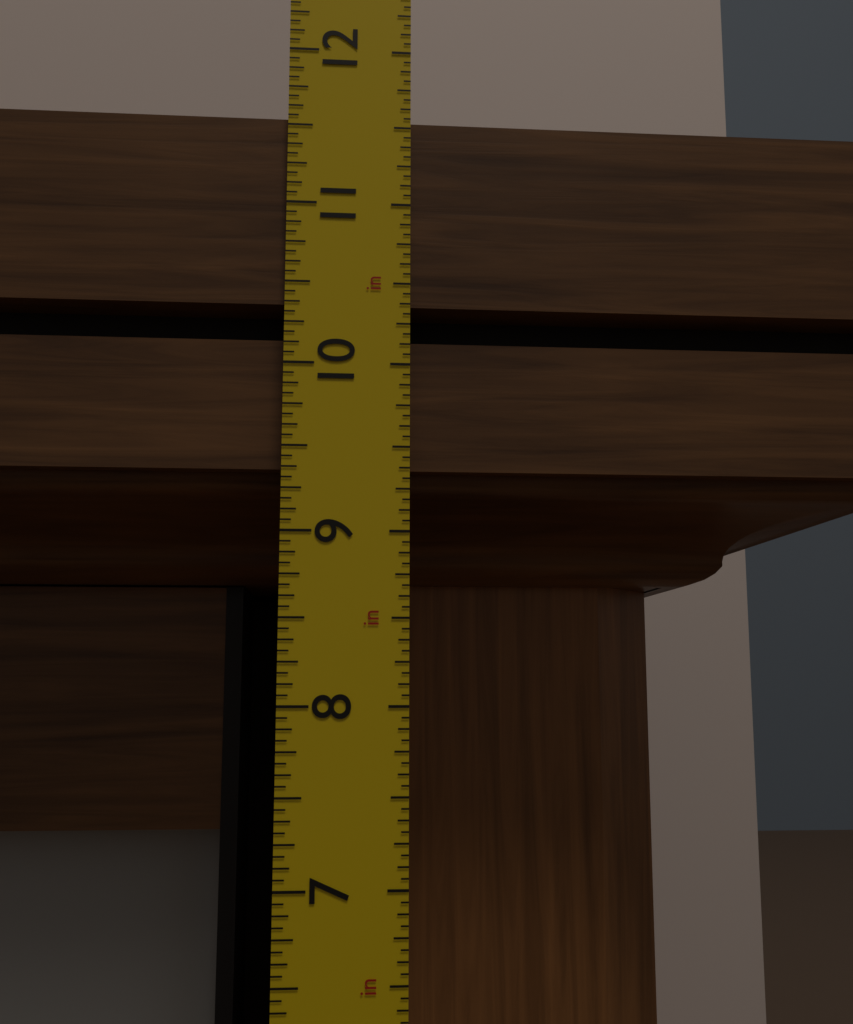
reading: 11.5625 in
